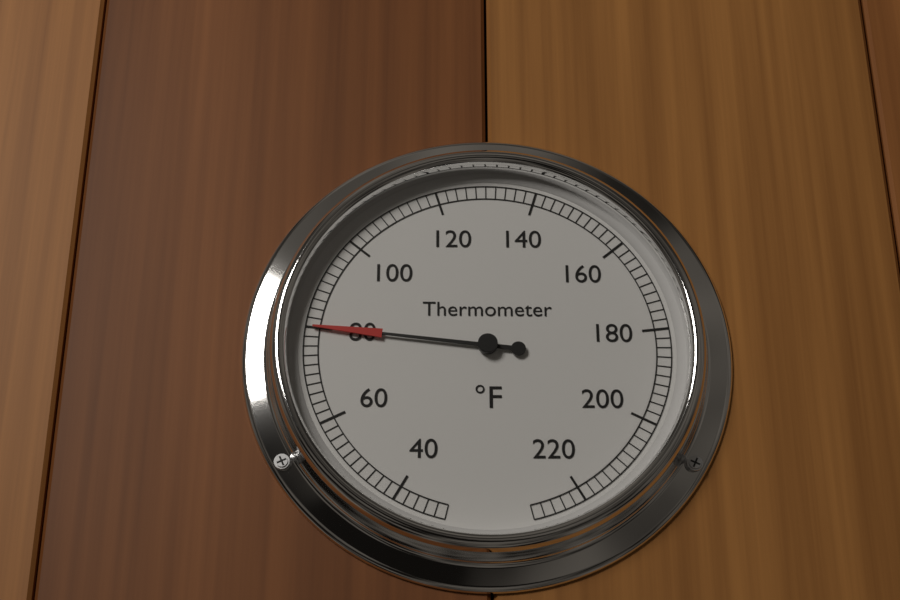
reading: 80 °F
